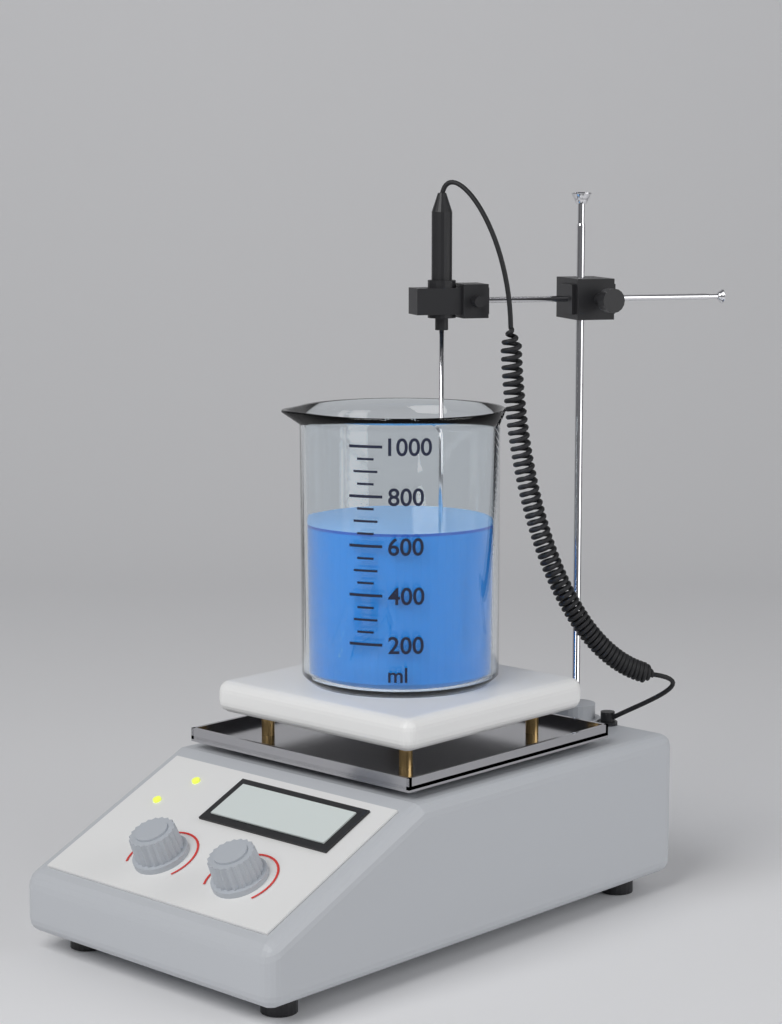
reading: 650 ml
